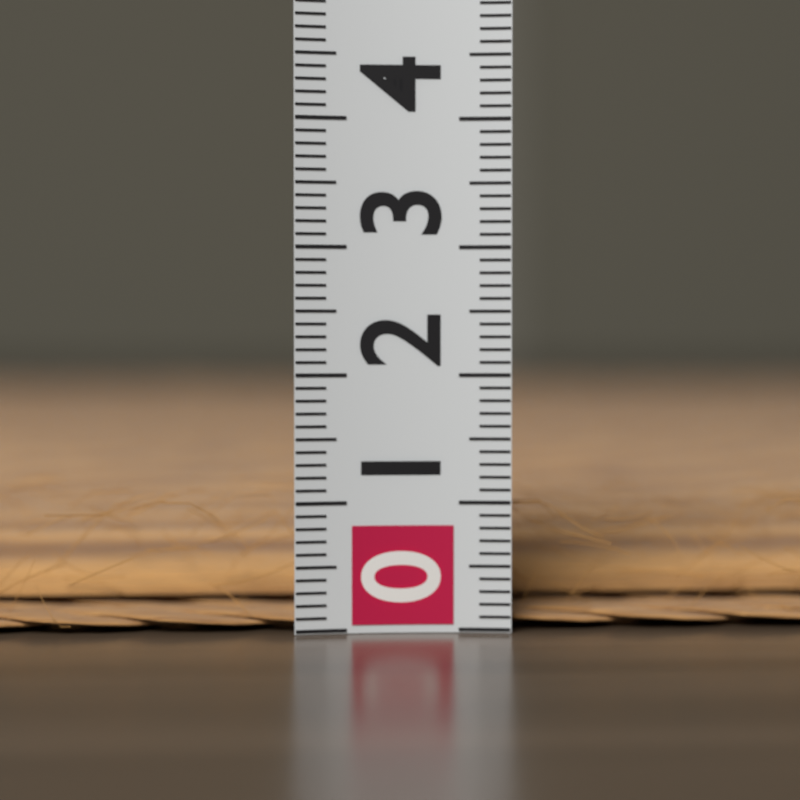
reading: 0.1 (no unit)
